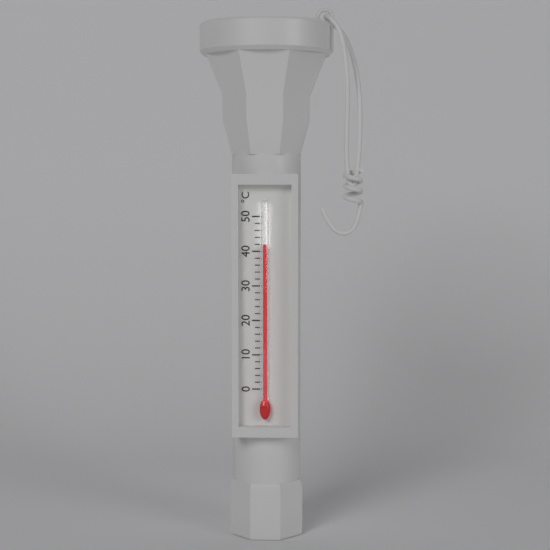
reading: 42 °C
